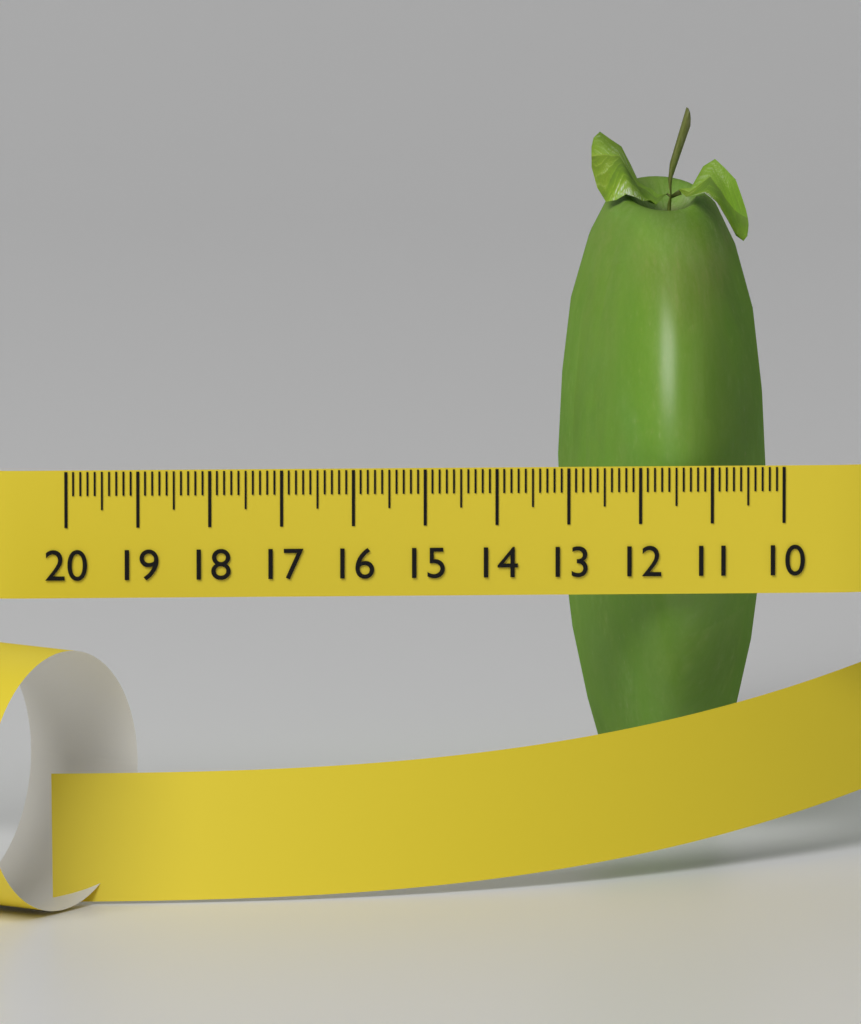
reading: 12.9 (no unit)
